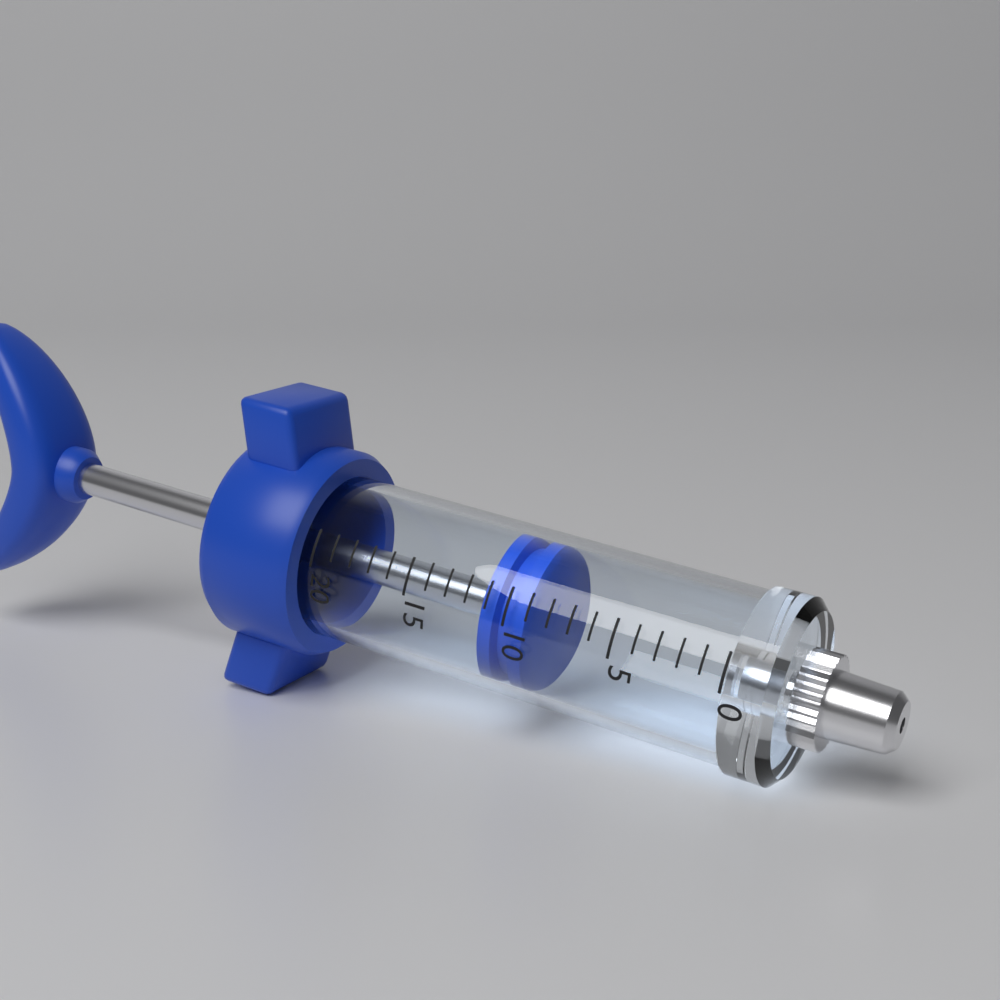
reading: 9 (no unit)
